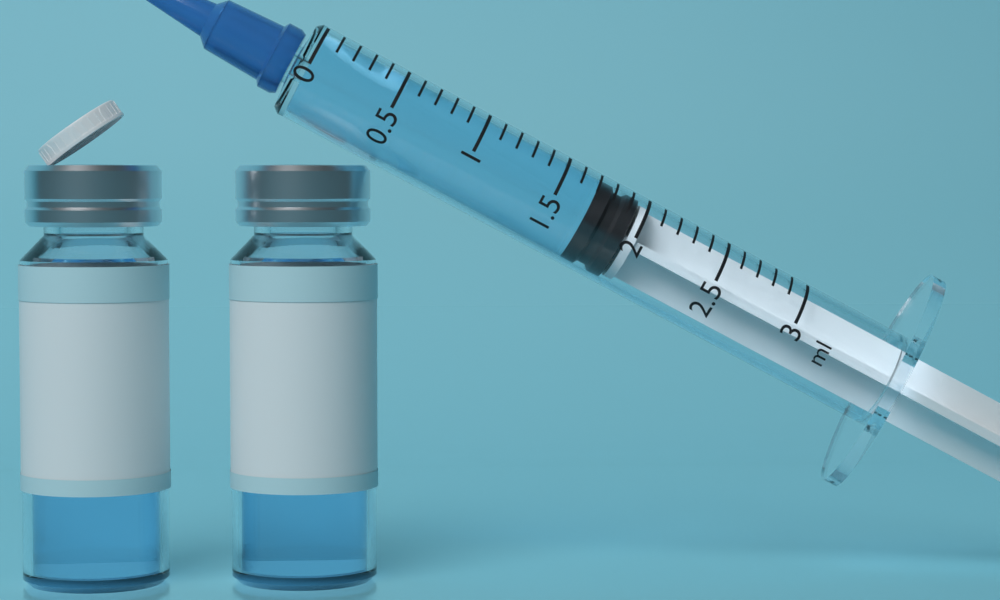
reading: 1.7 ml
